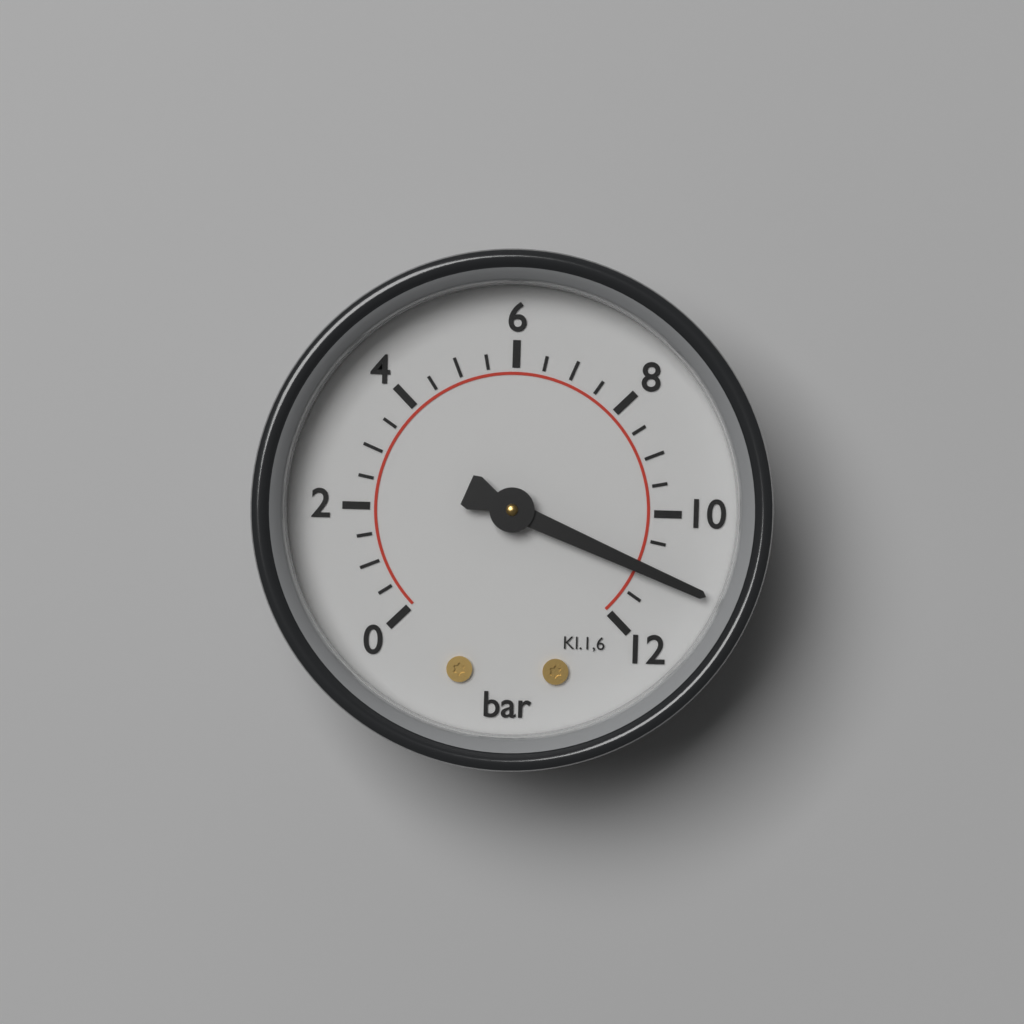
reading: 11.0 bar
